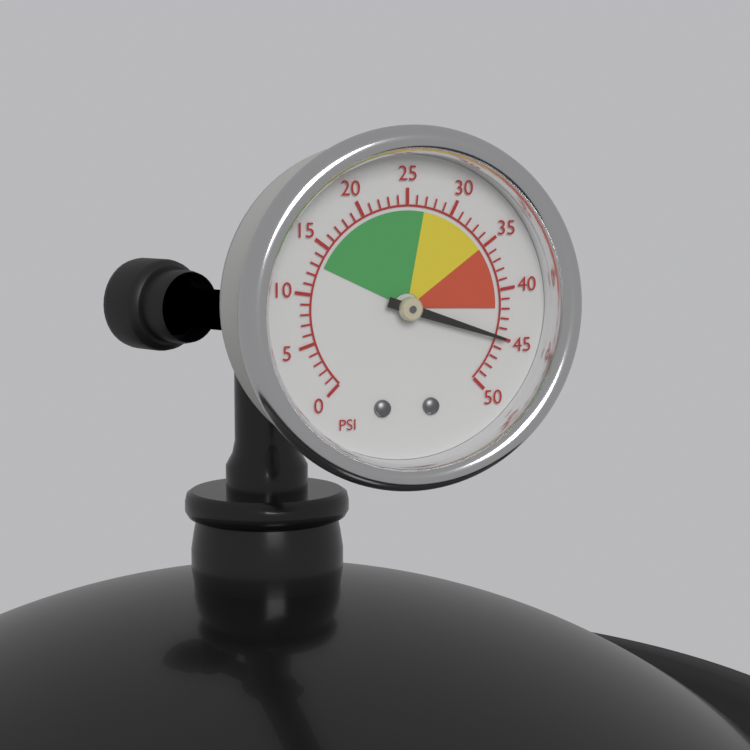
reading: 45 psi
